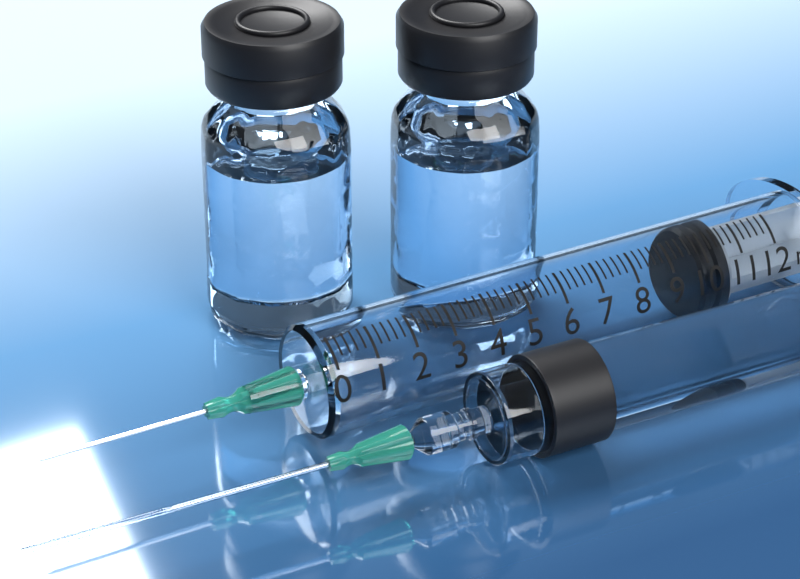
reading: 9.8 ml
